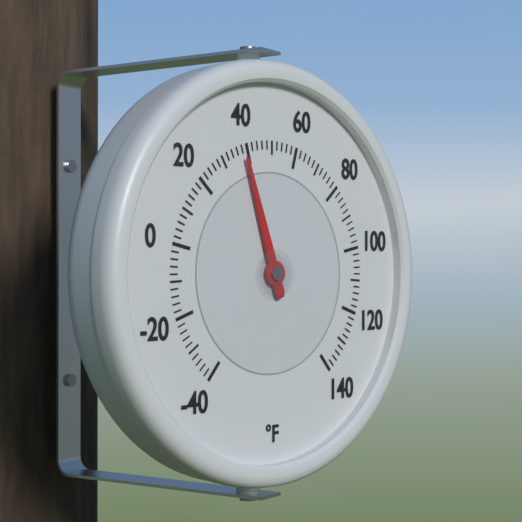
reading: 38 °F
